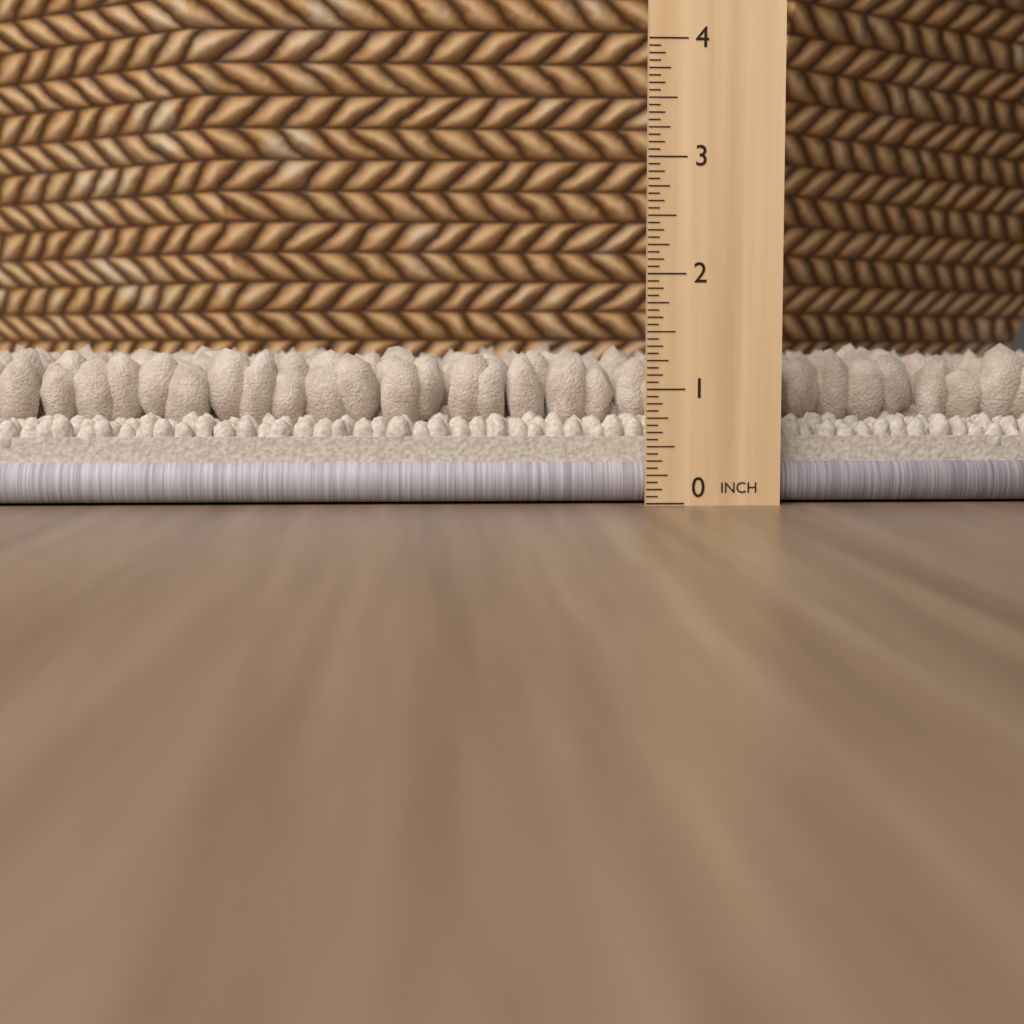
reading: 1.4375 in
